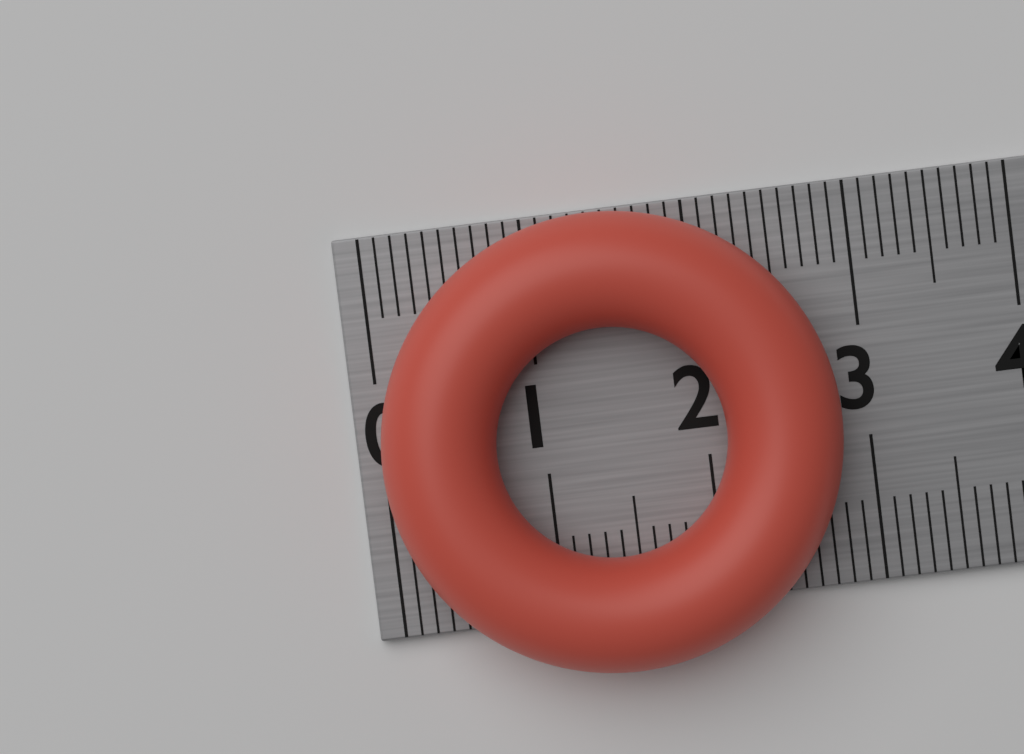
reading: 2.8 cm
